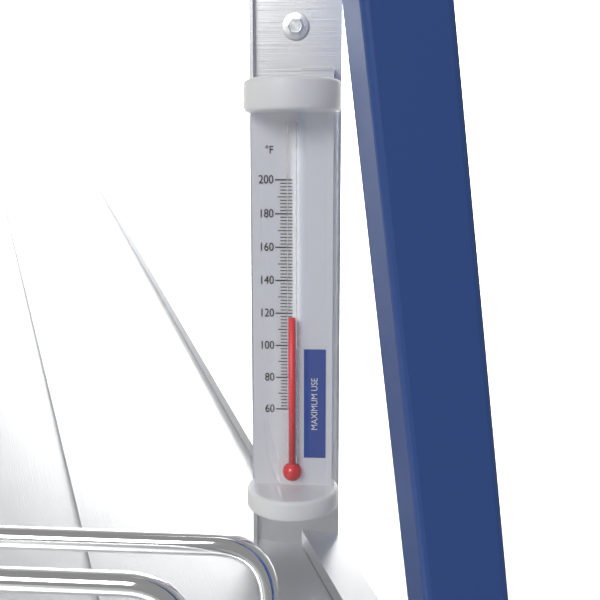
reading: 118 °F
